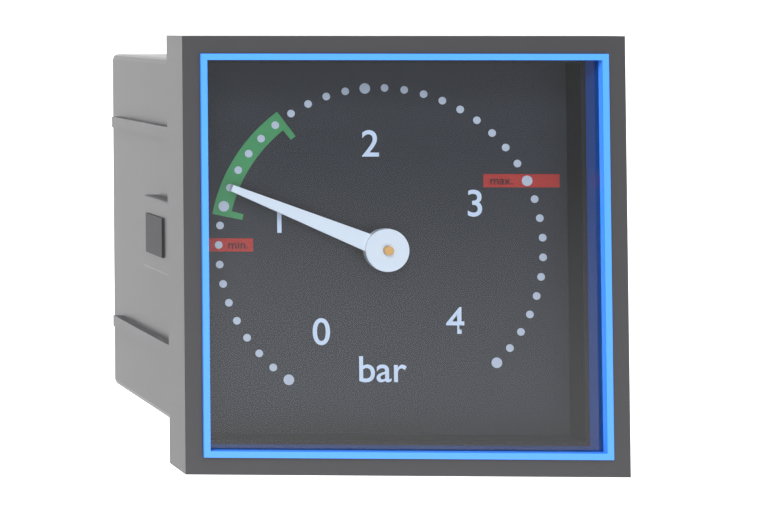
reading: 1.1 bar
